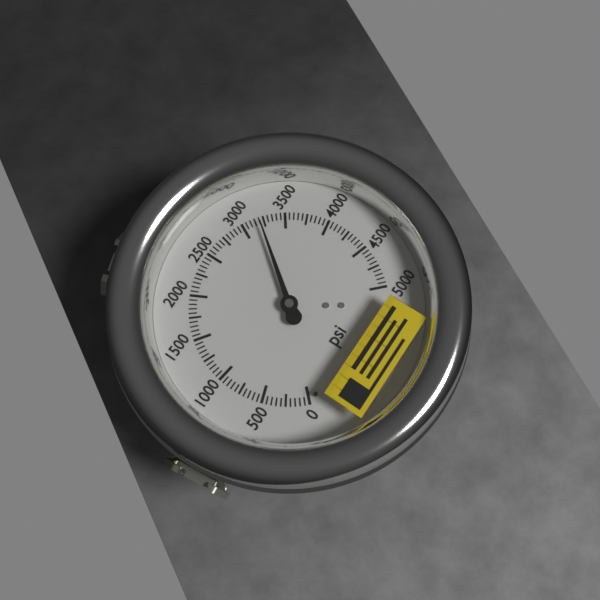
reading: 3200 psi
